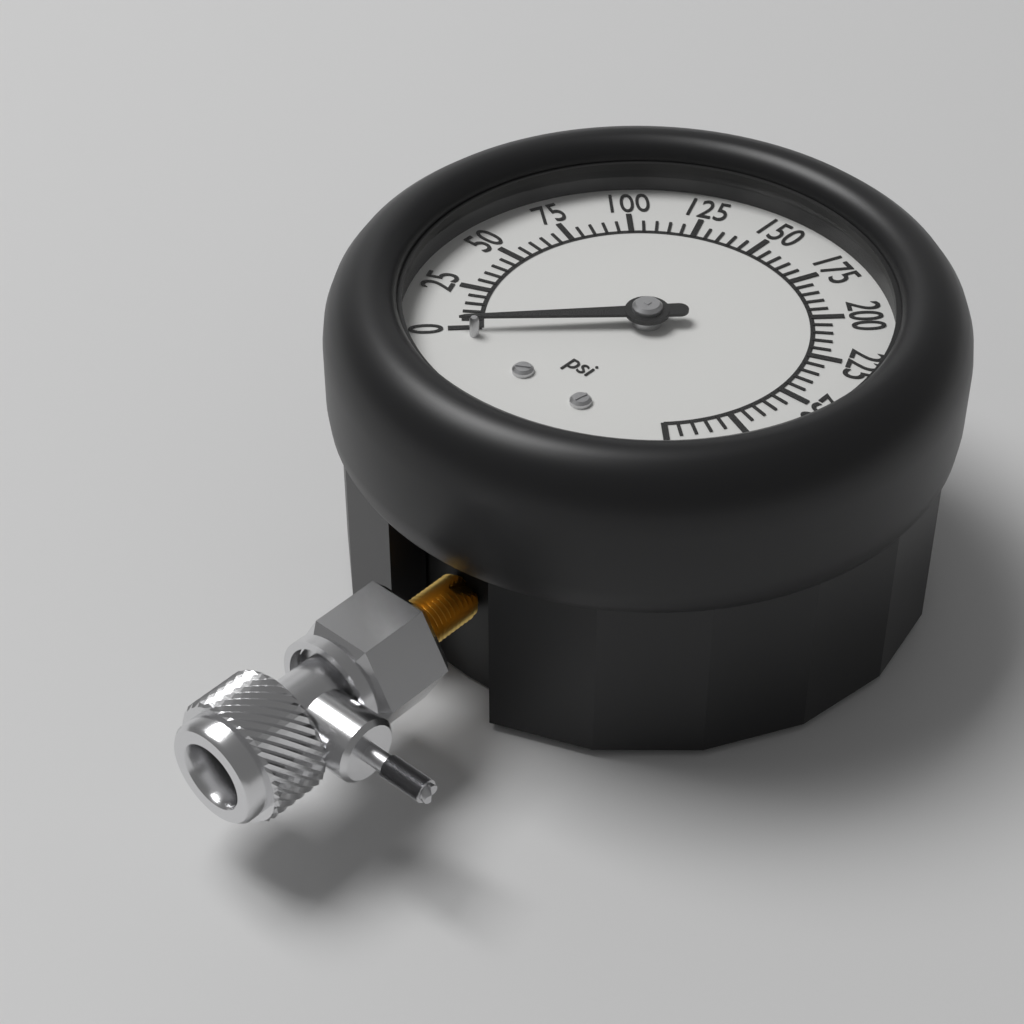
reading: 0 psi
